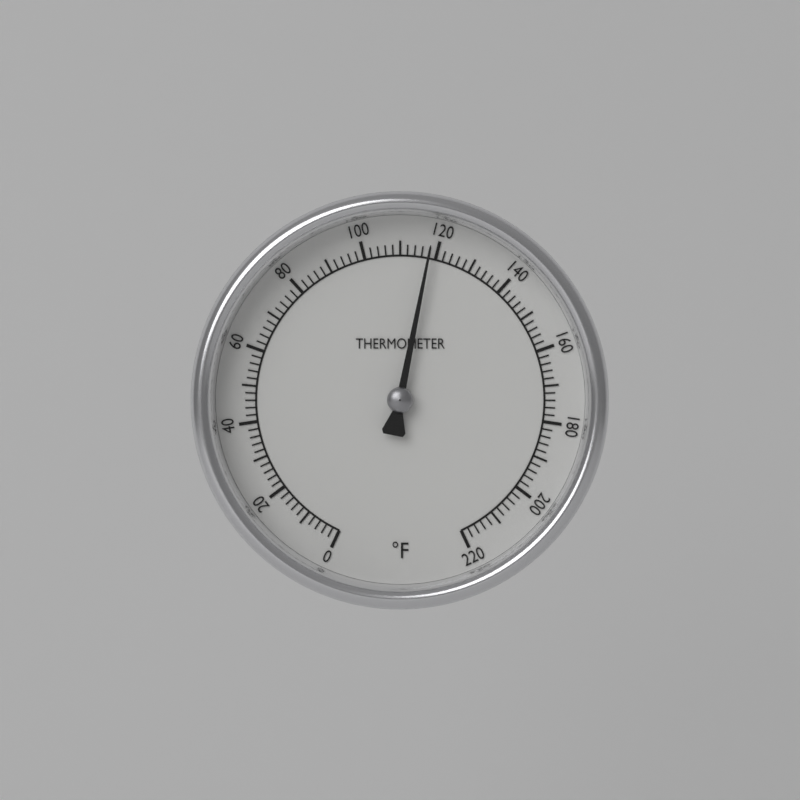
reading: 118 °F
